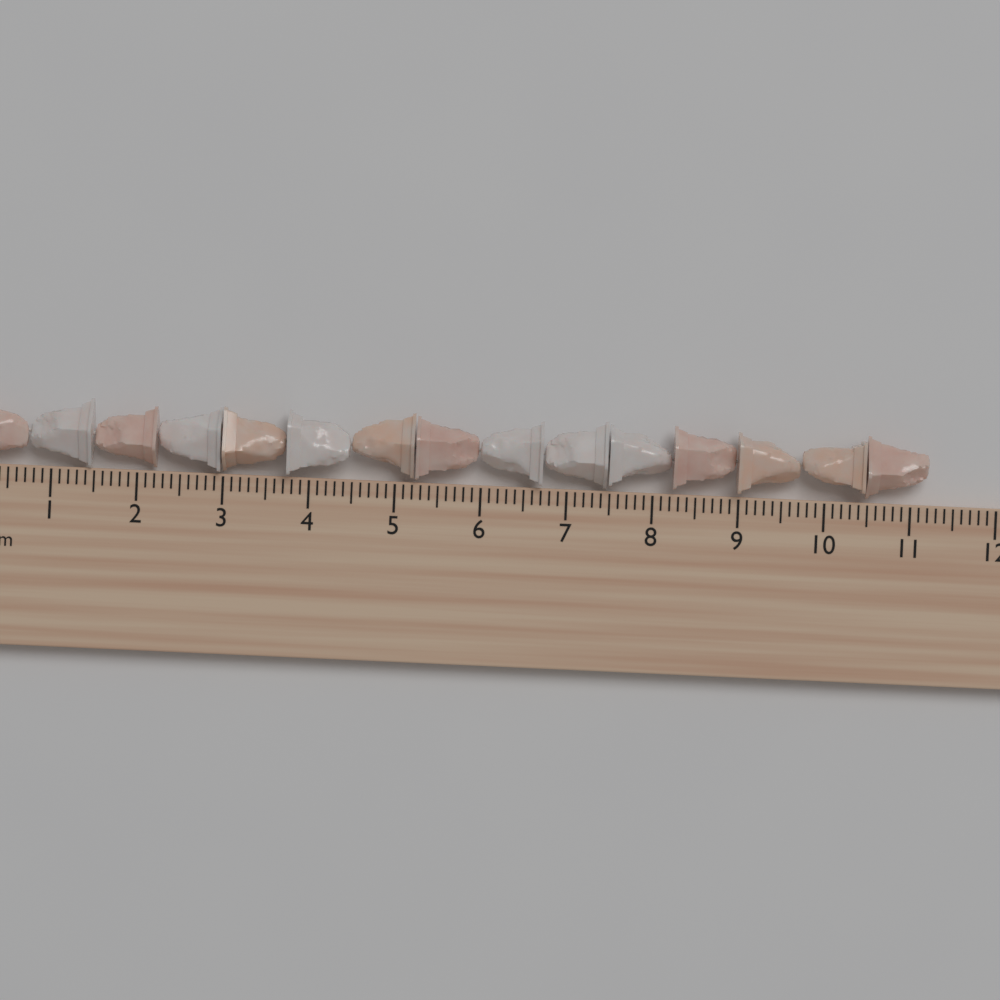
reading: 11.2 cm
